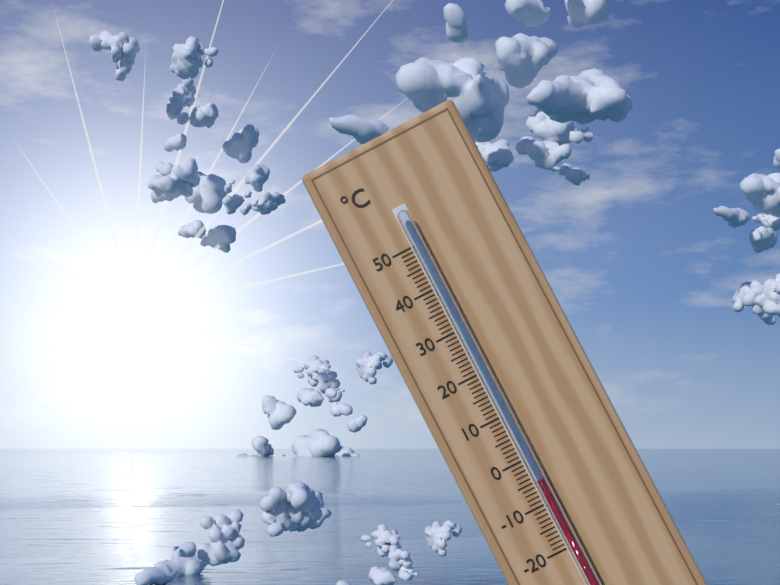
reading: -5 °C
